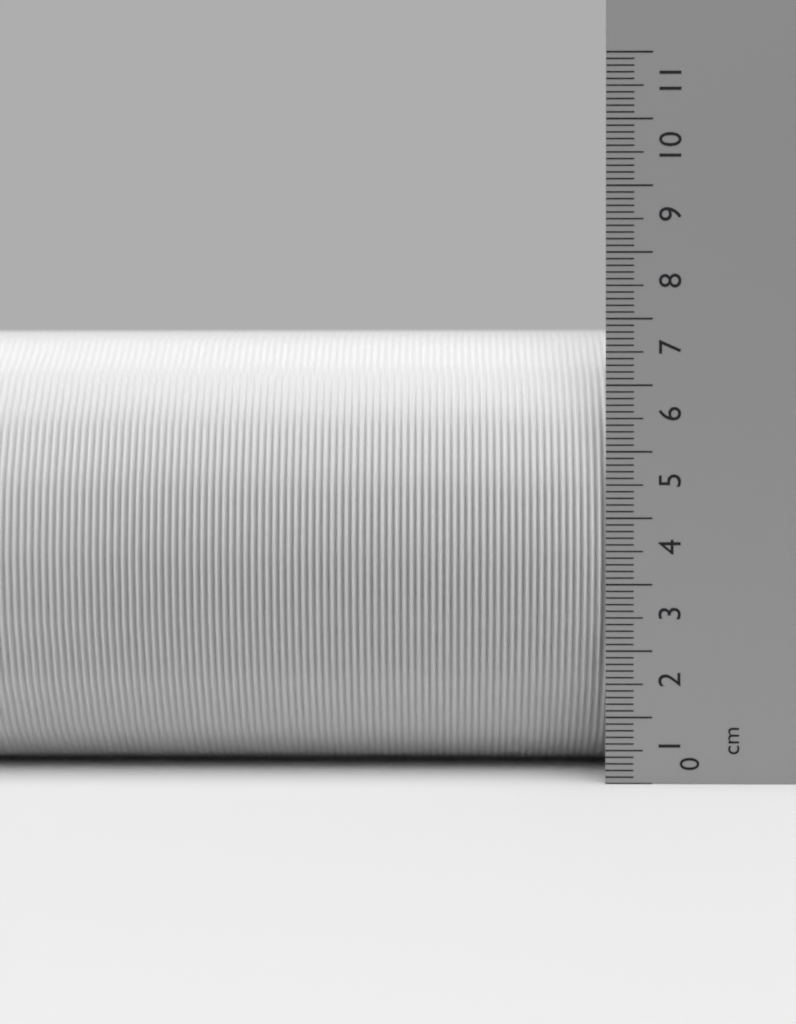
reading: 7.0 cm
